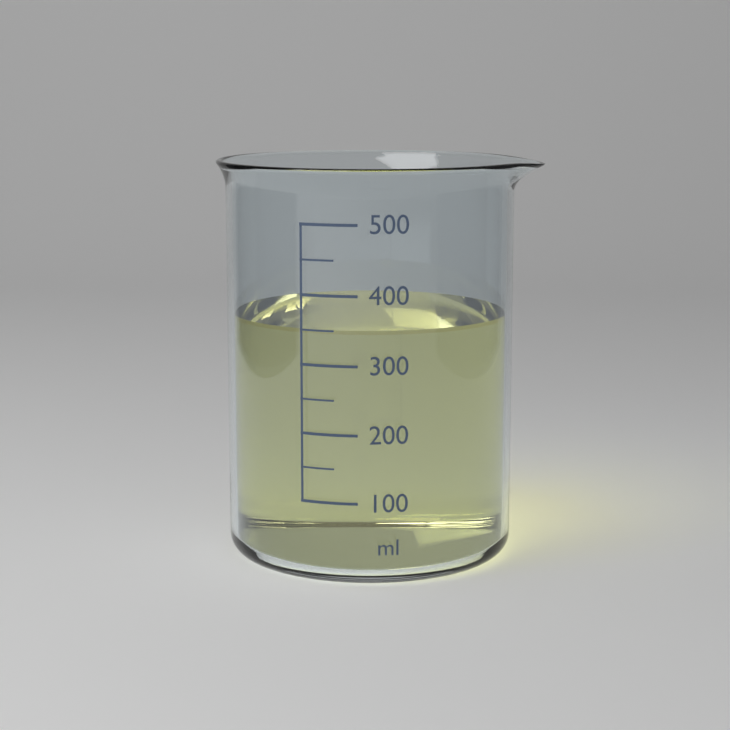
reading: 350 ml
